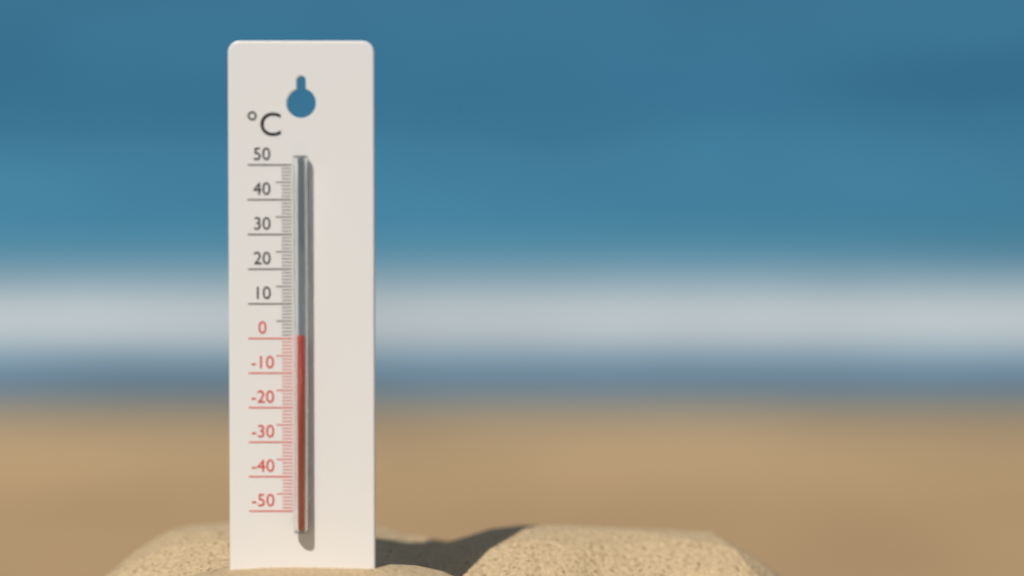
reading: 1 °C
